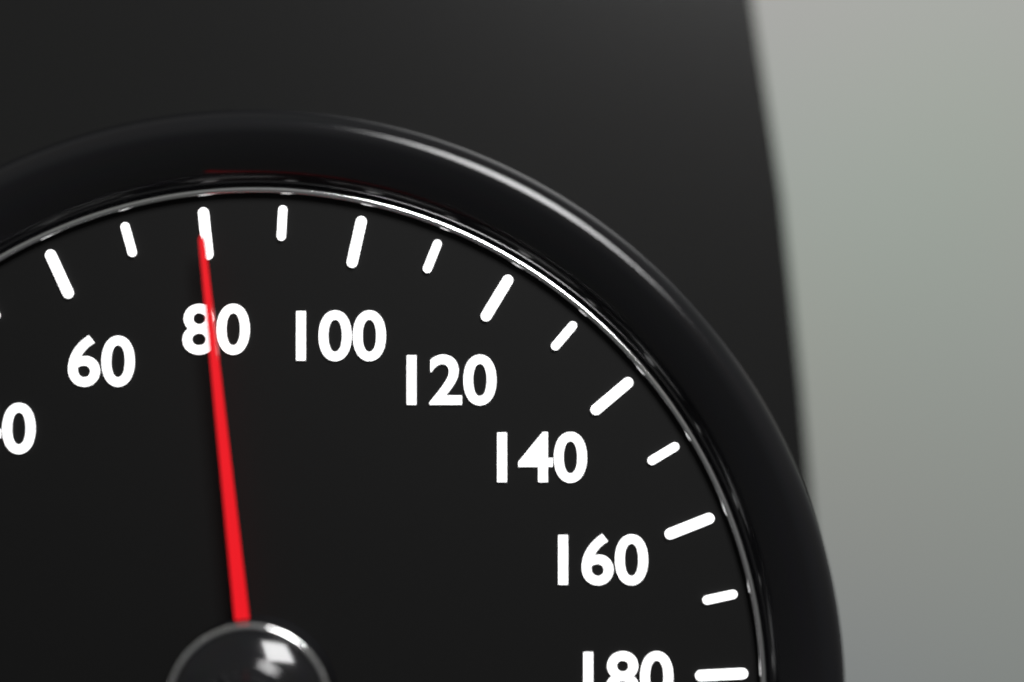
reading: 80 km/h
